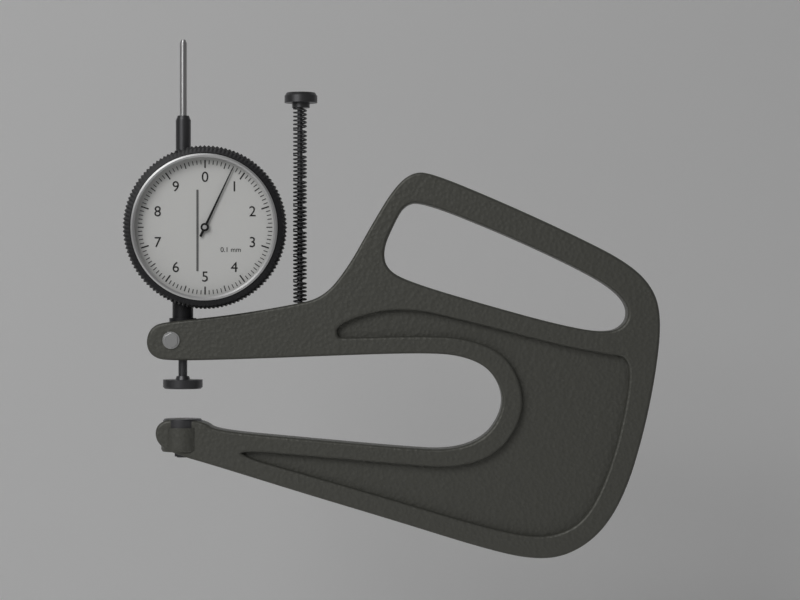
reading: 0.7 mm
